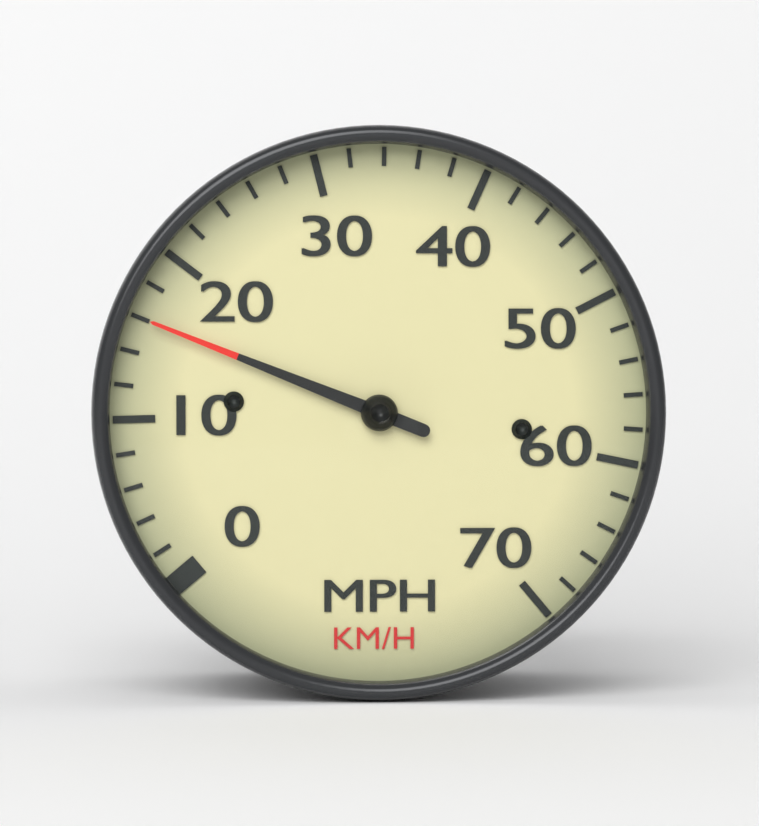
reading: 16 mph
